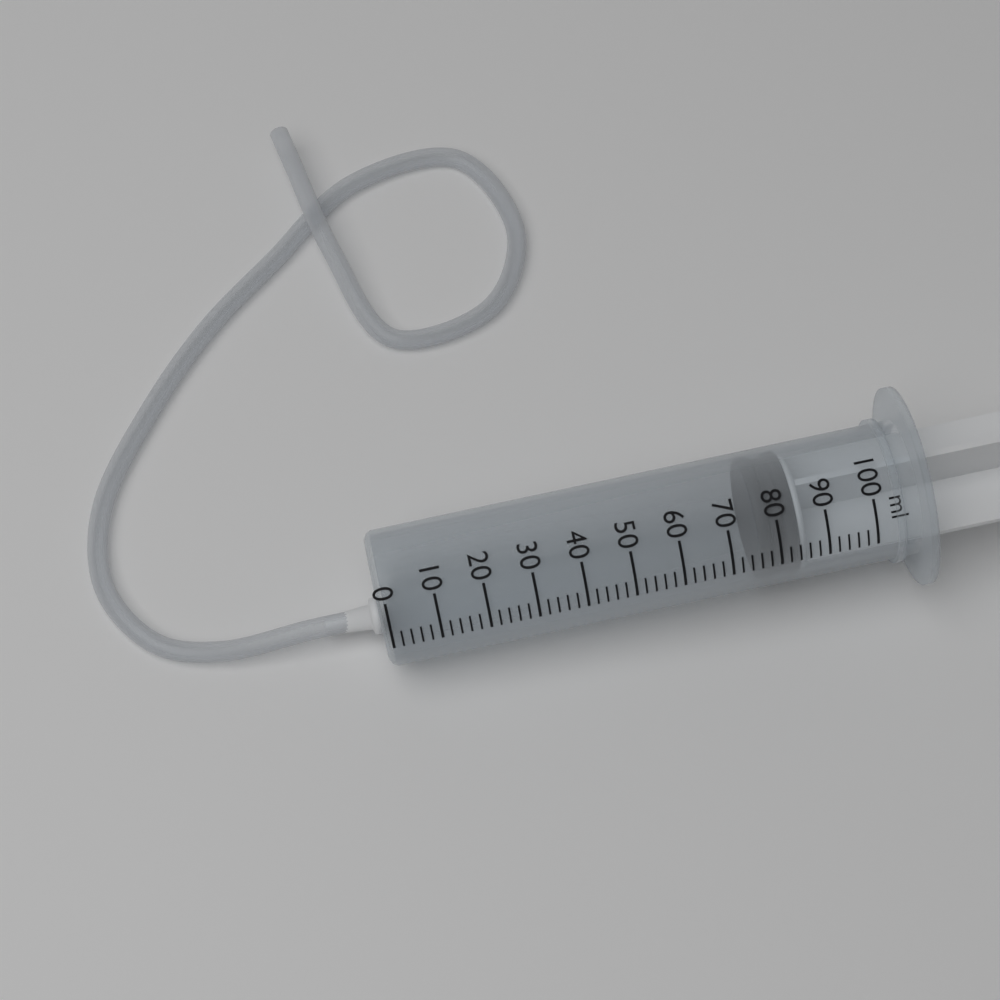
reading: 76 ml
